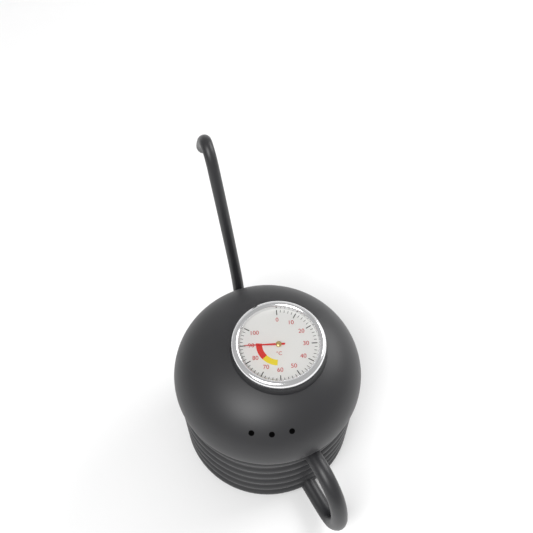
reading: 90 °C
